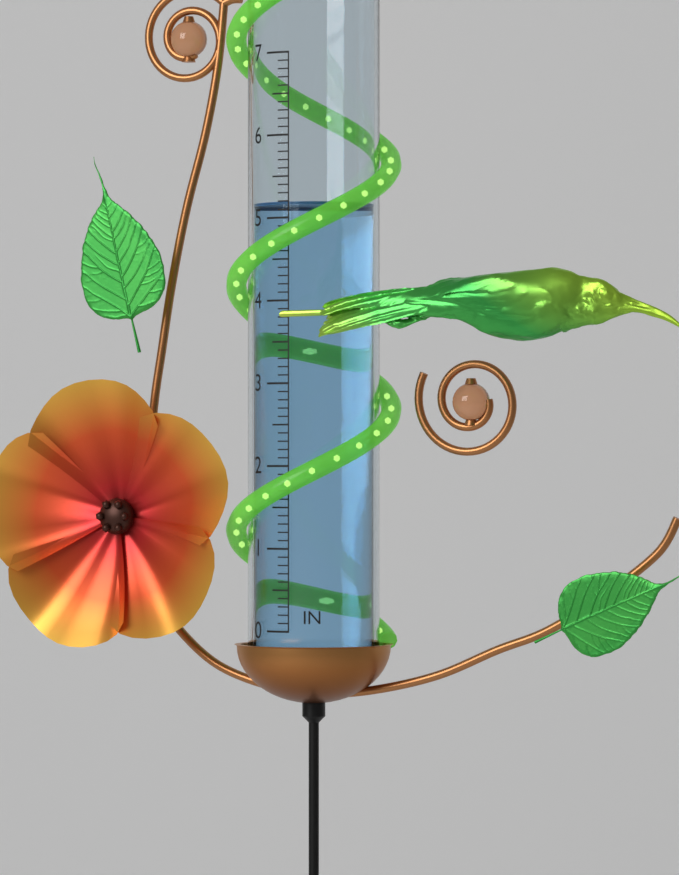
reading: 5.2 in
